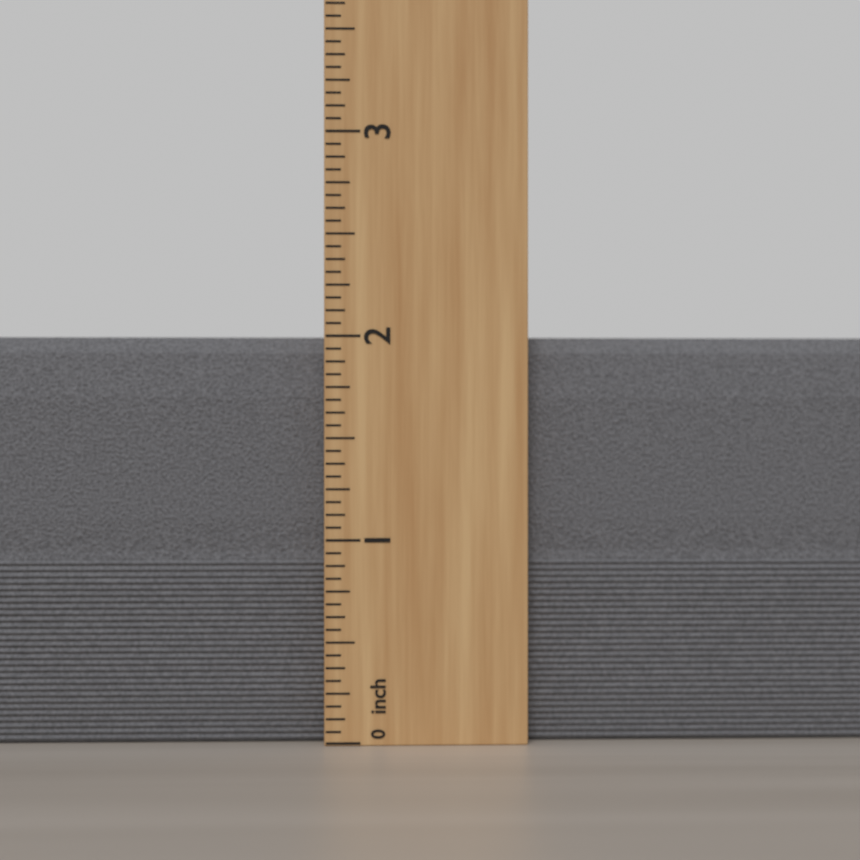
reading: 2.0000 inch
